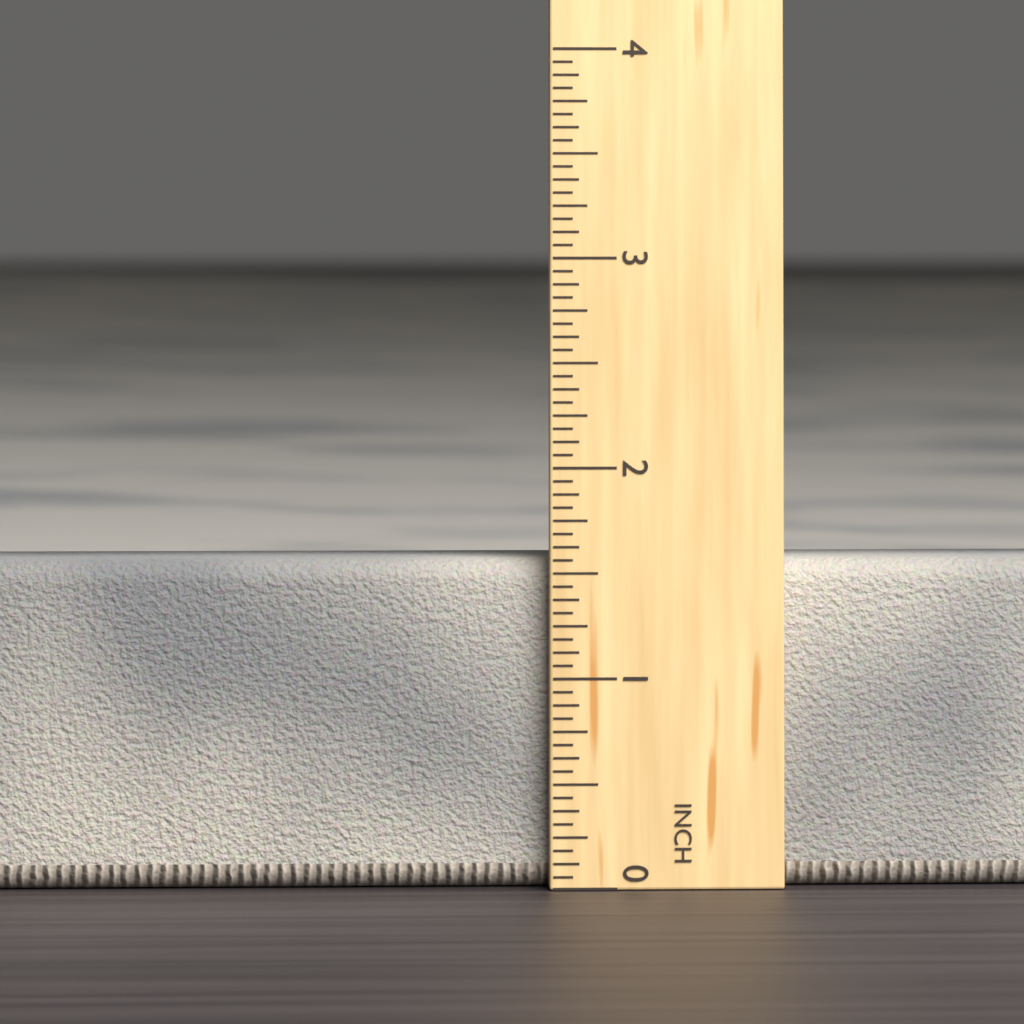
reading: 1.5625 in
